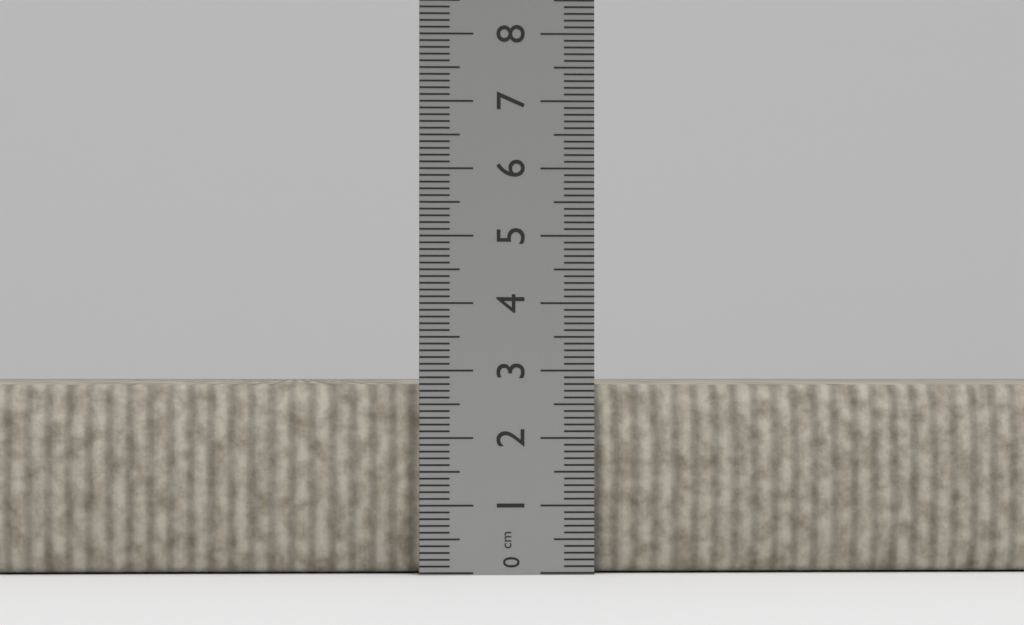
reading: 2.8 cm
